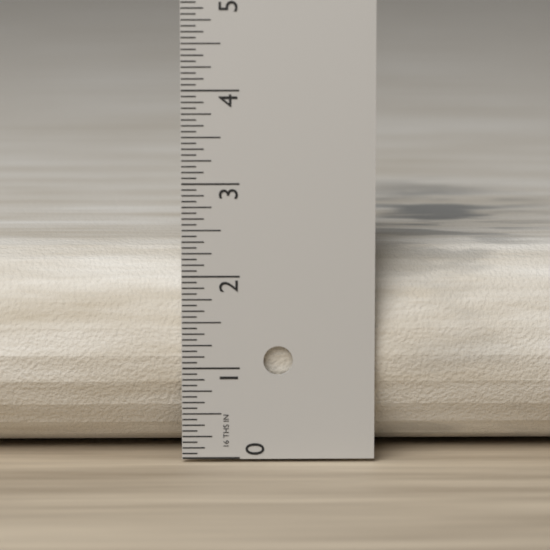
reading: 2.2500 in
